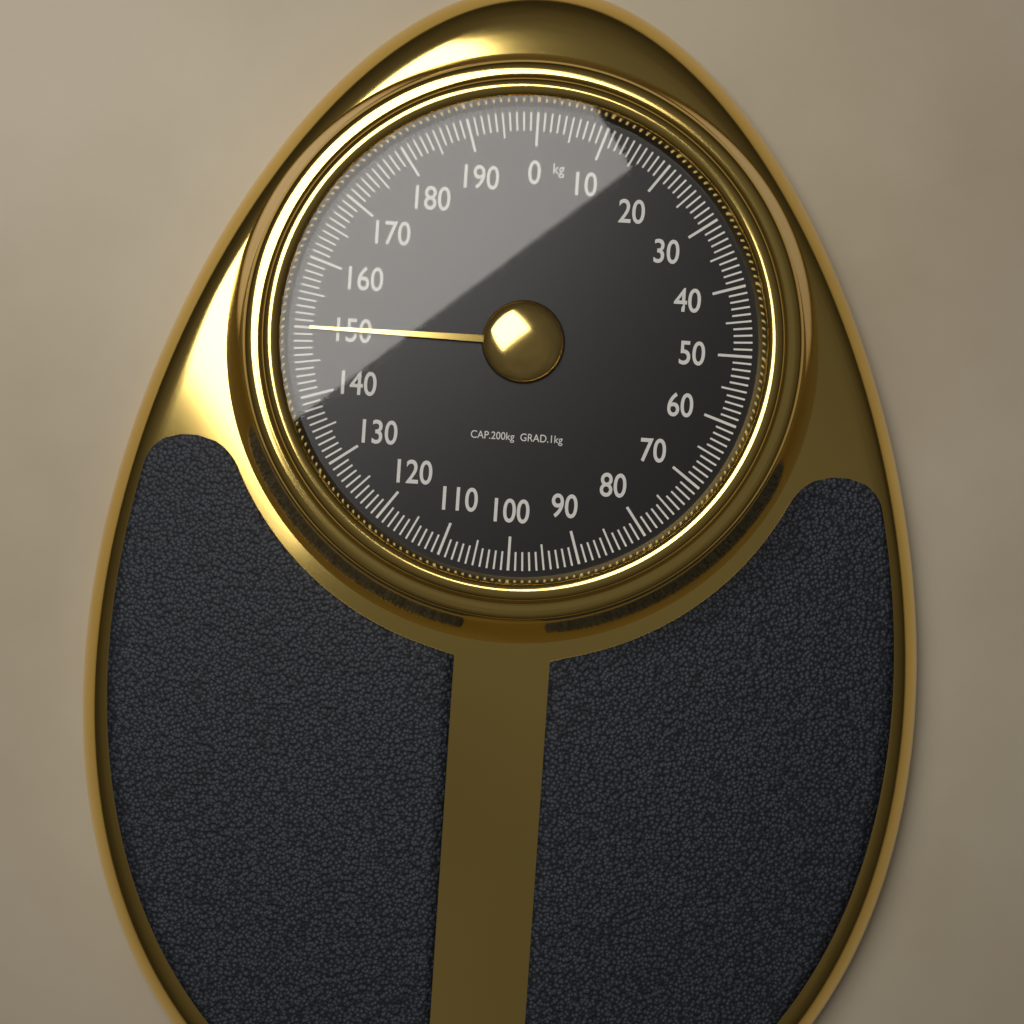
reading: 150 kg
